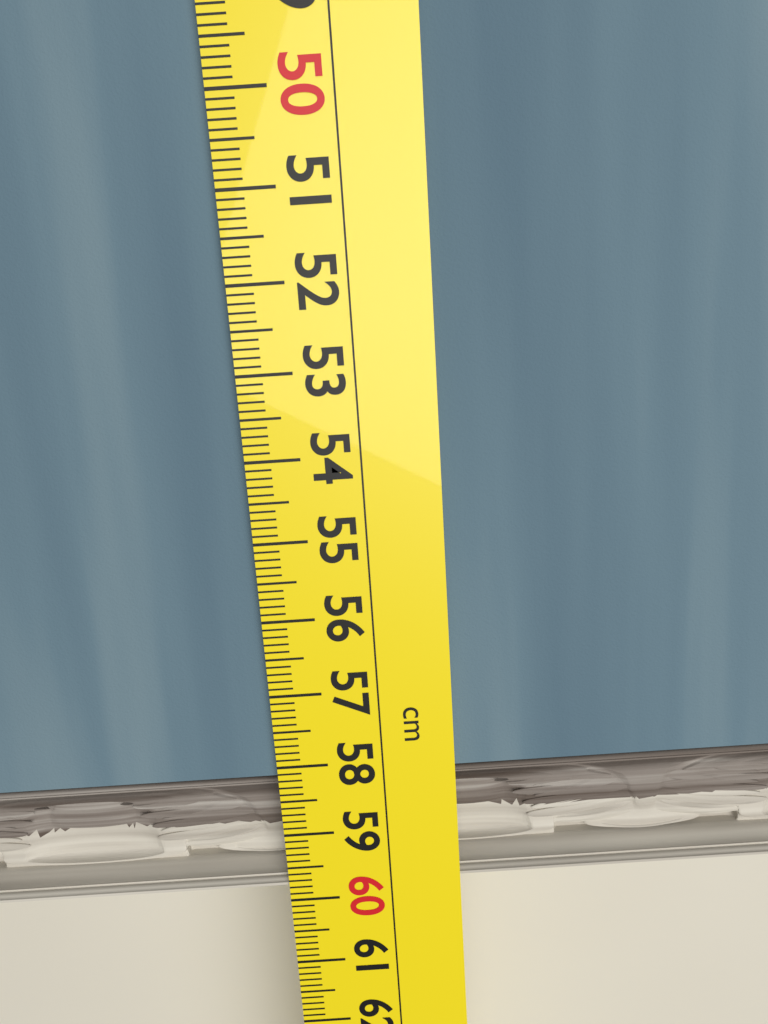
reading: 59.8 cm
